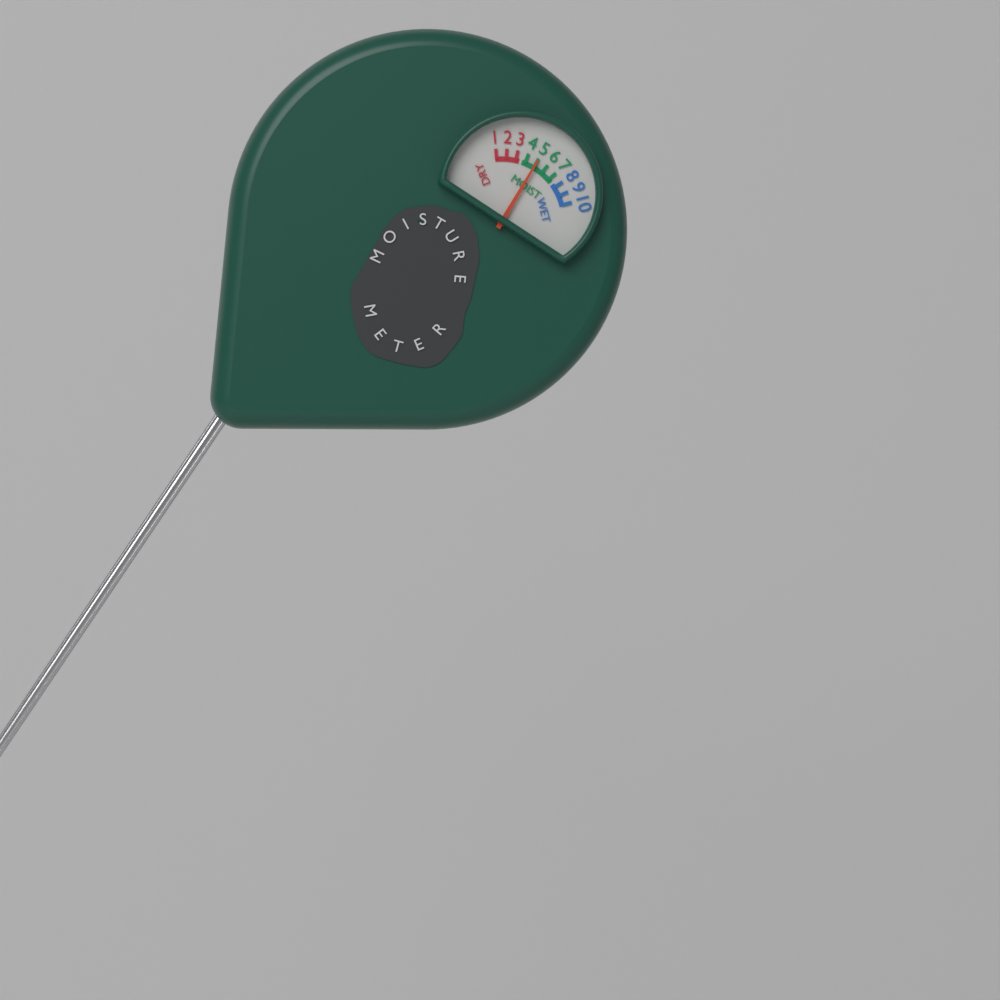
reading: 5 (no unit)
